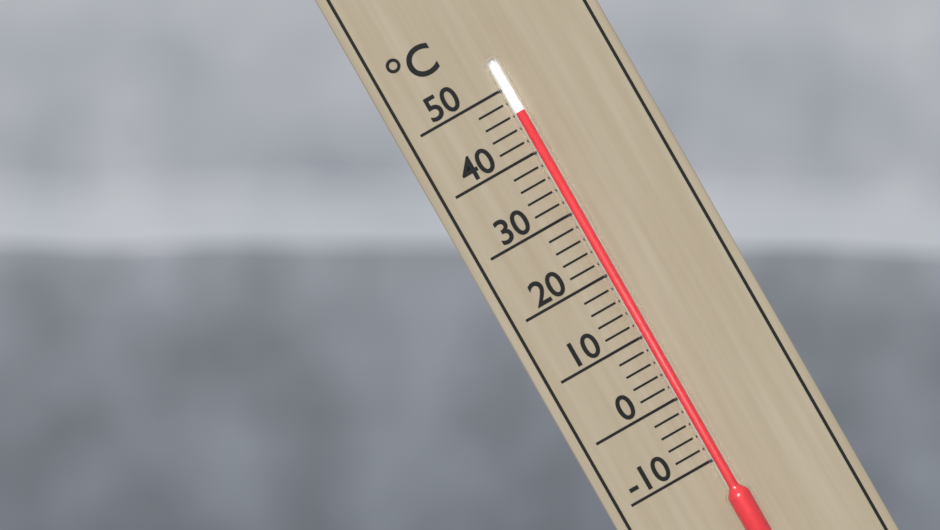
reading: 46 °C
